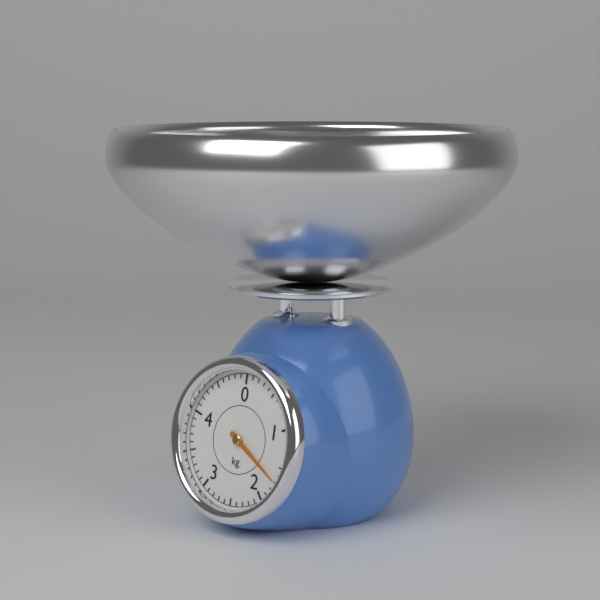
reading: 1.7 kg
